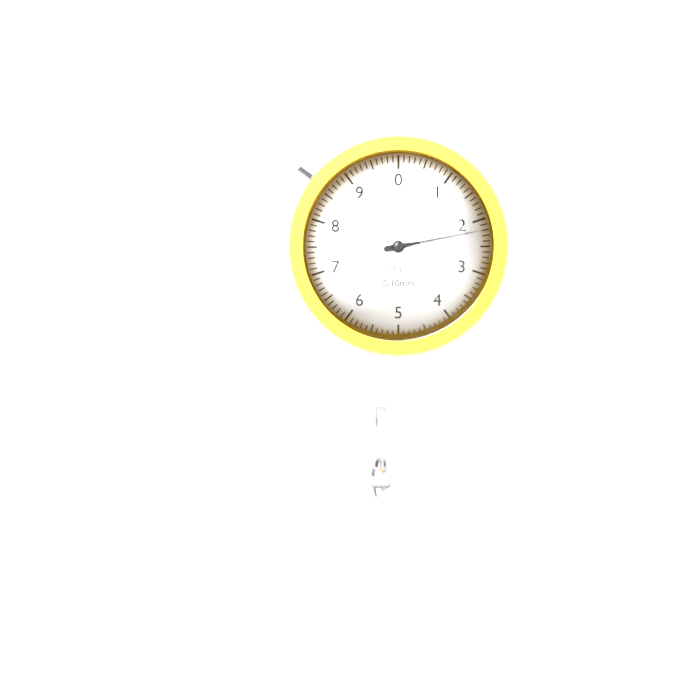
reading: 2.2 mm
